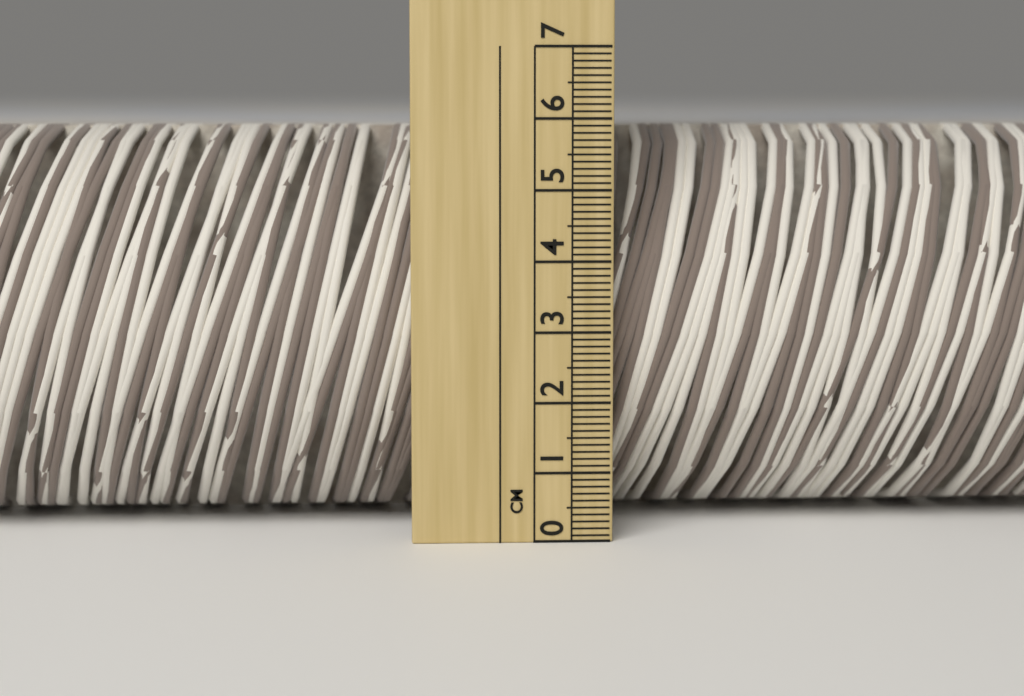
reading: 5.9 cm
